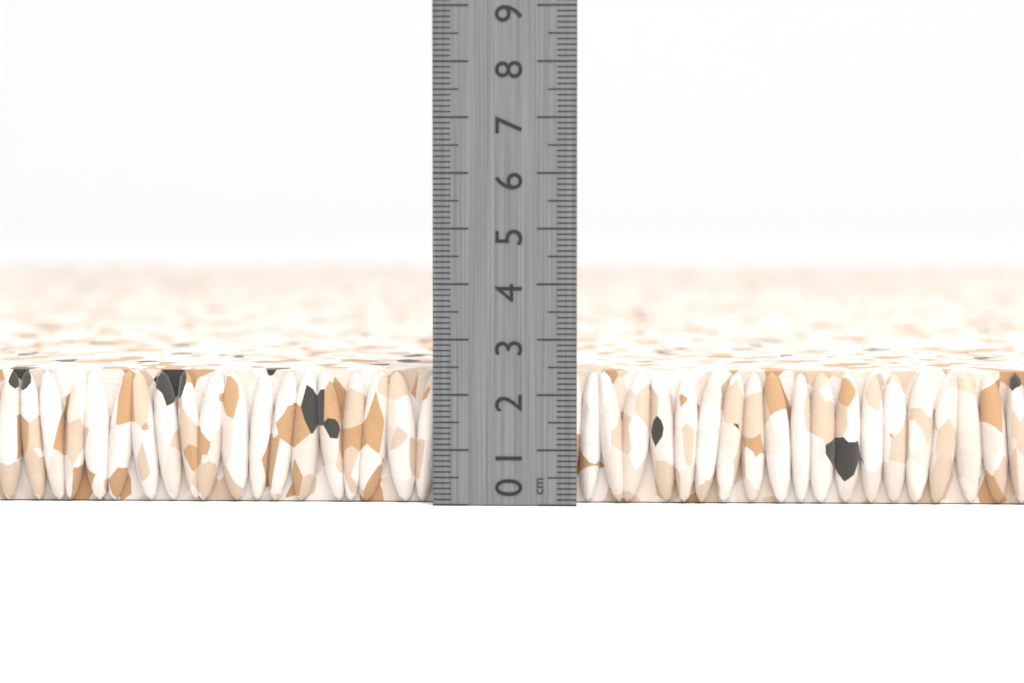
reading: 2.4 cm
